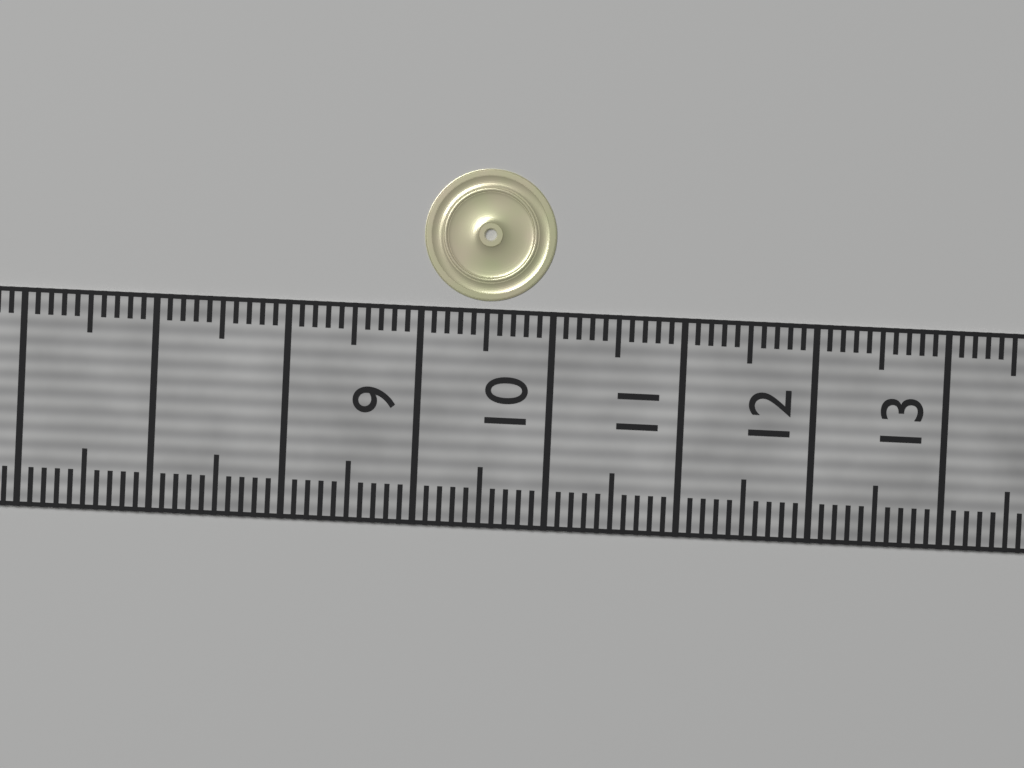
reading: 10.0 (no unit)
